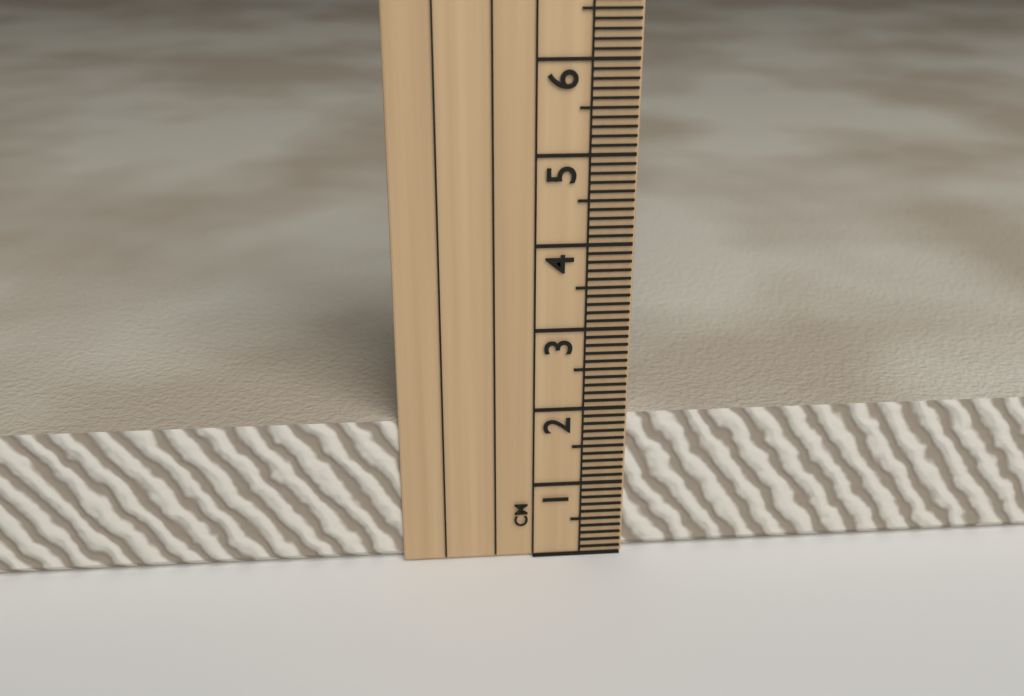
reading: 1.9 cm
